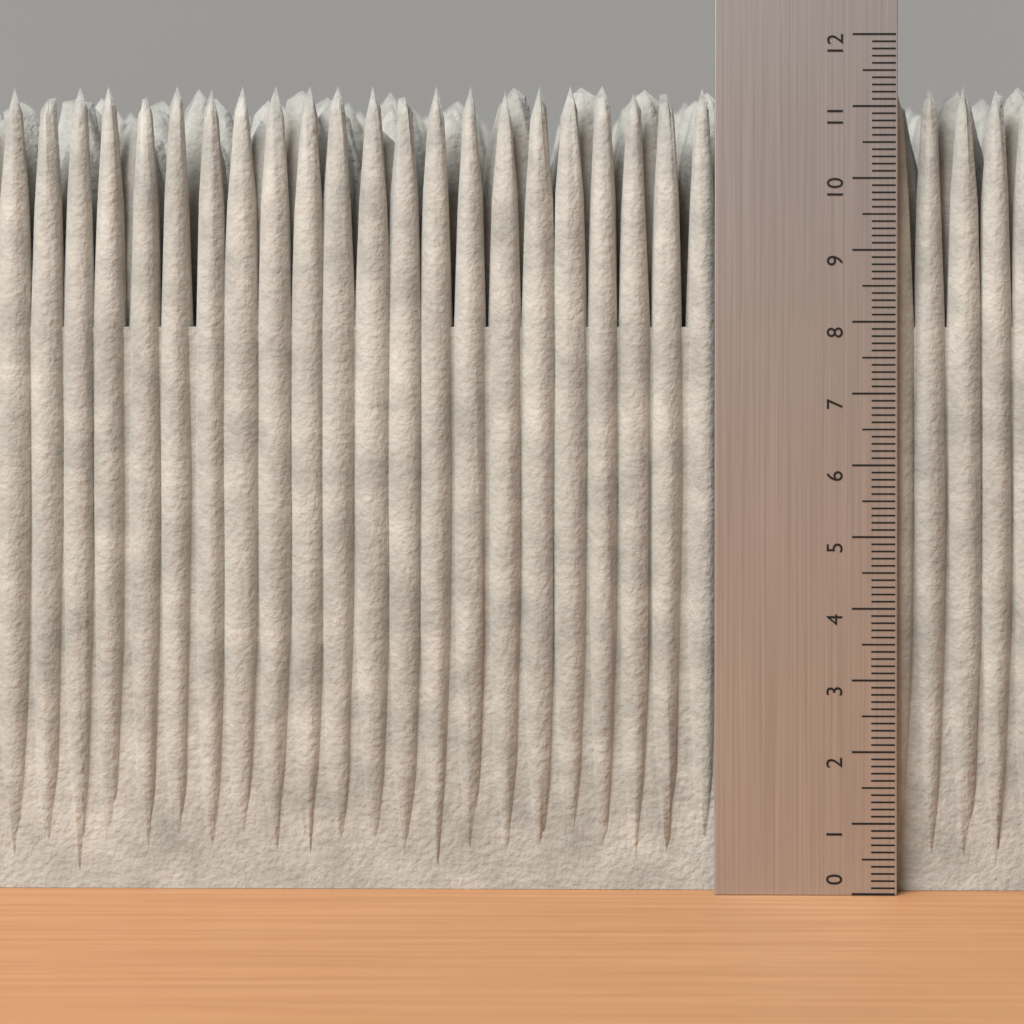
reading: 11.3 (no unit)
